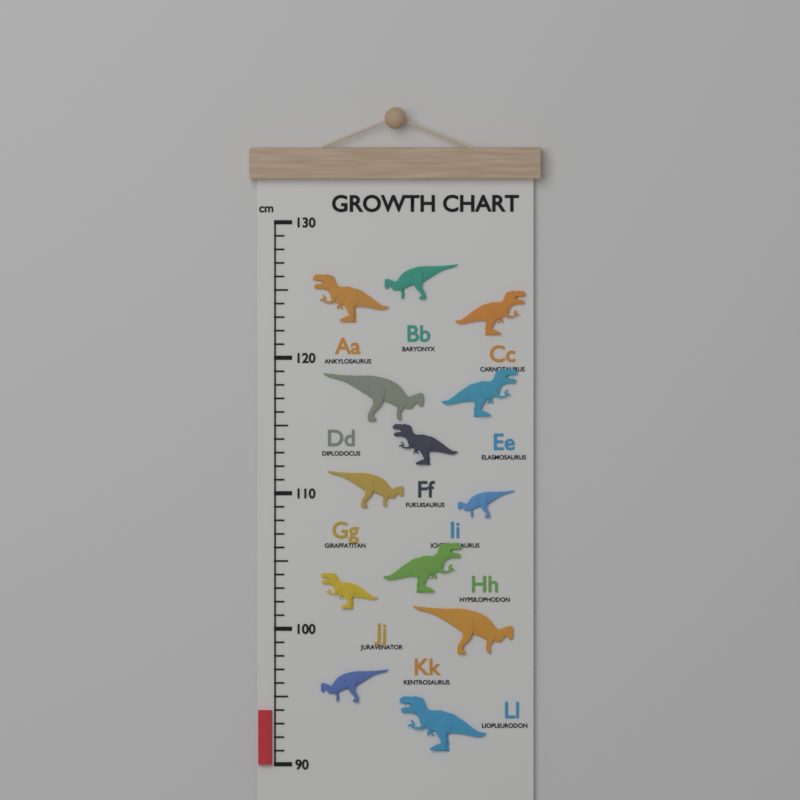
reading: 94 cm
